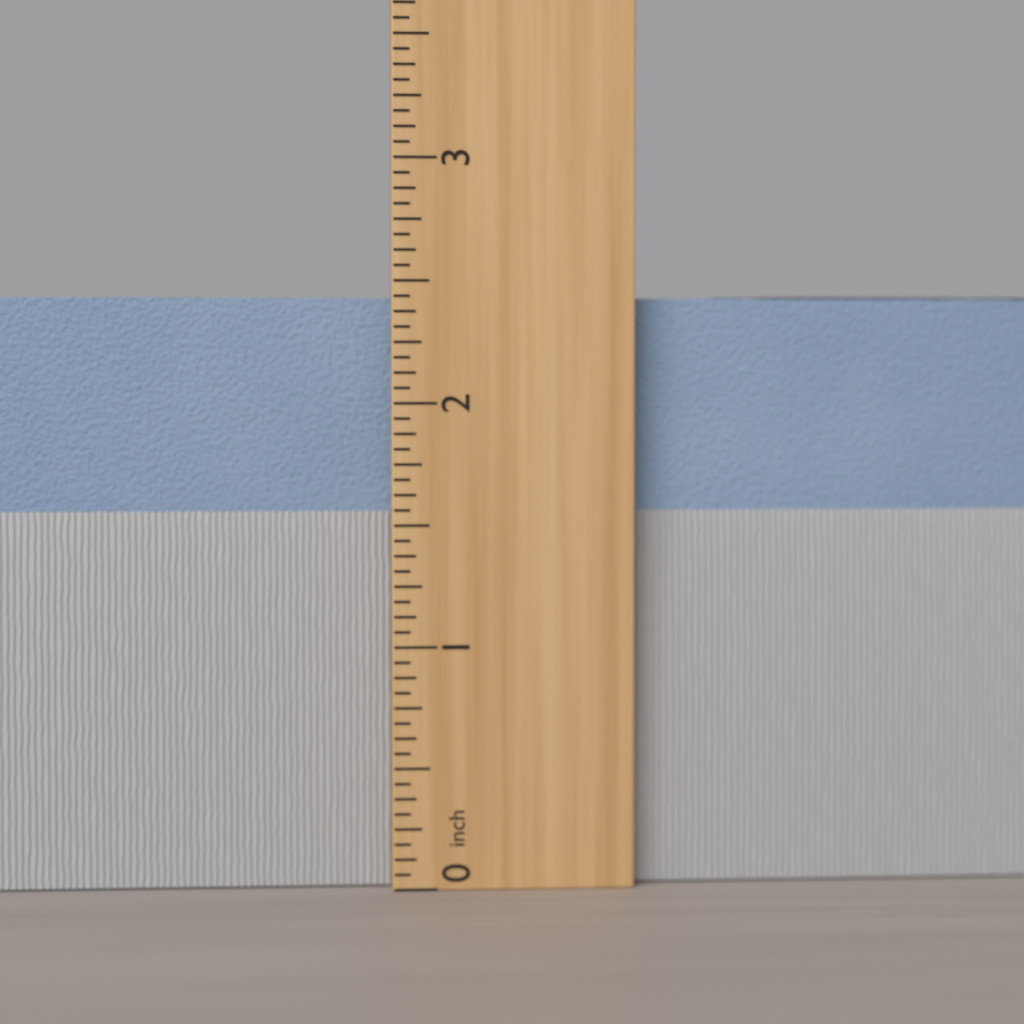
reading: 2.4375 inch
